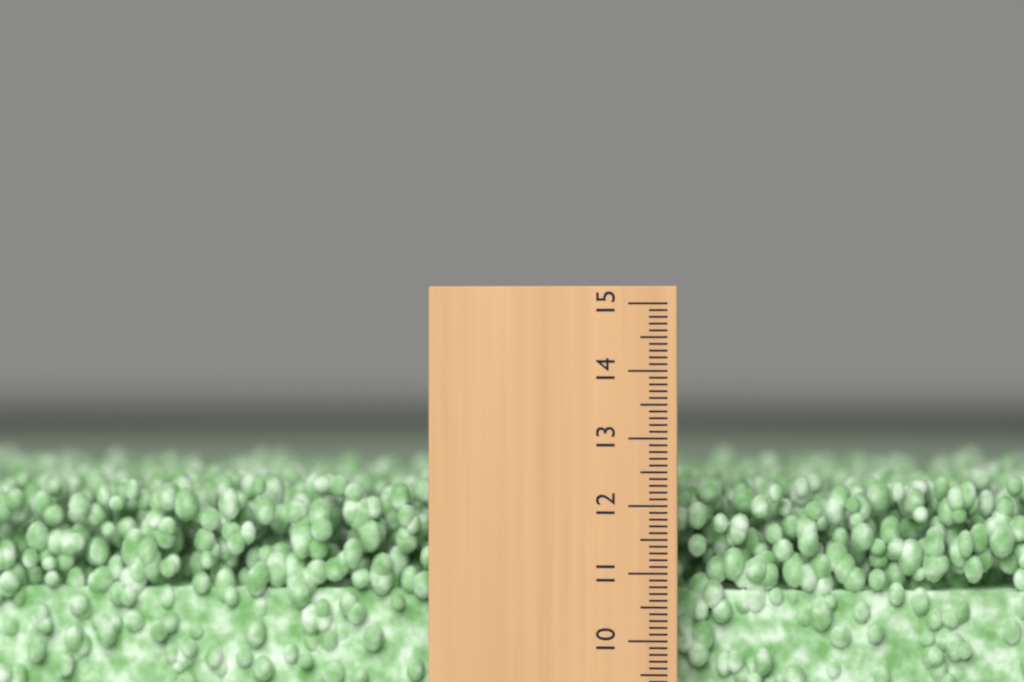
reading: 12.4 (no unit)
